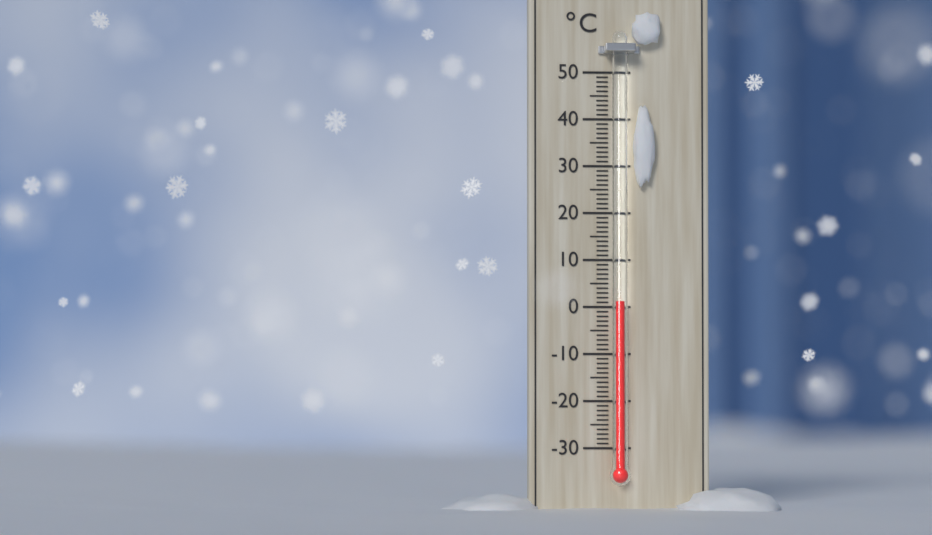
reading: 1 °C
